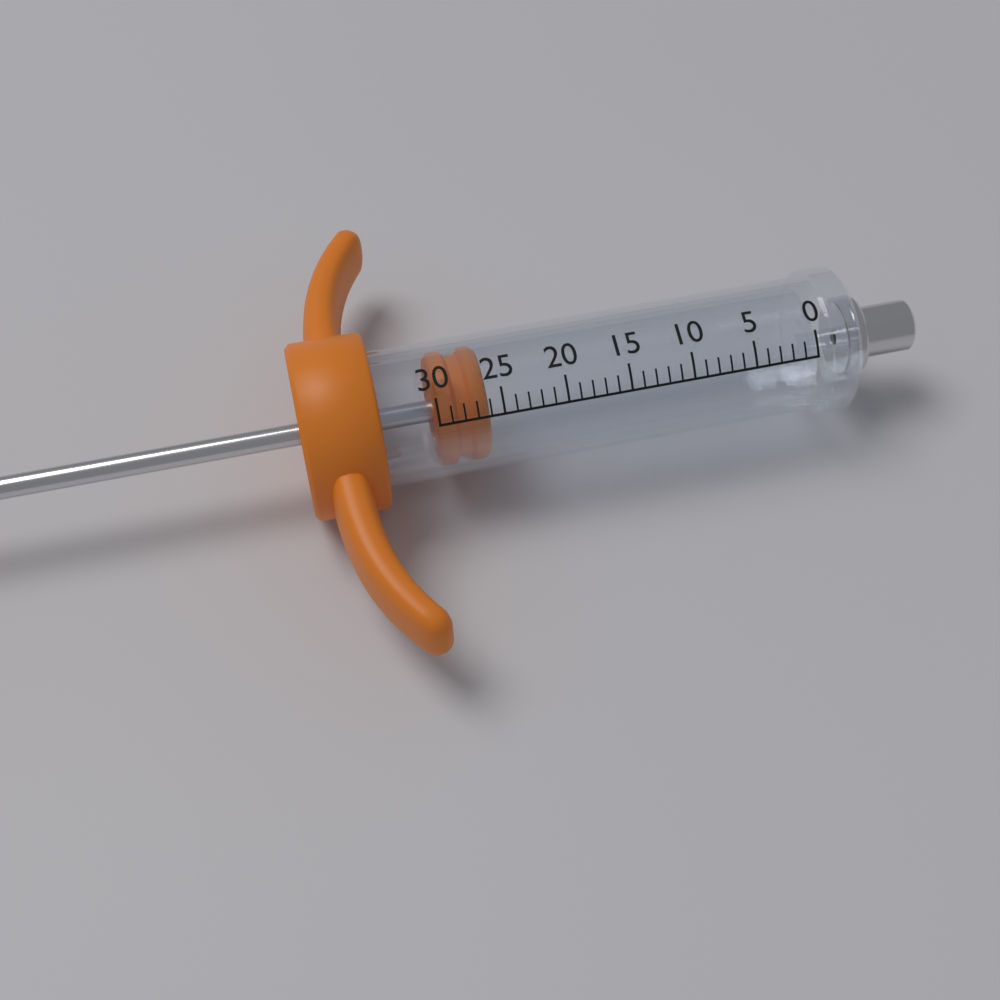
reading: 26 (no unit)
